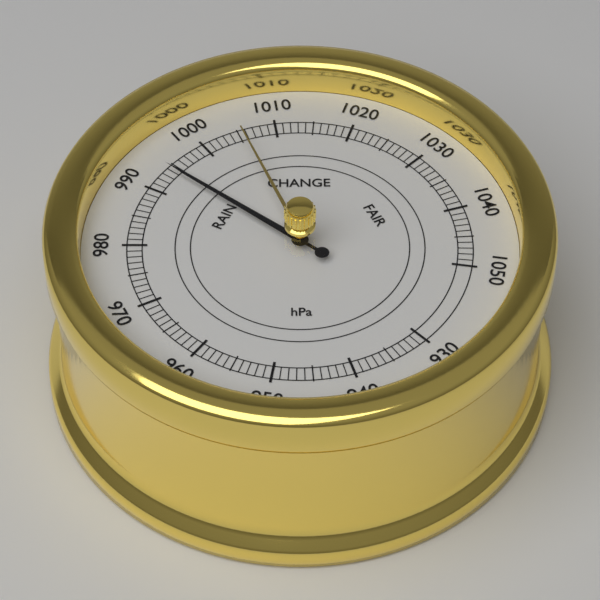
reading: 994 hPa
